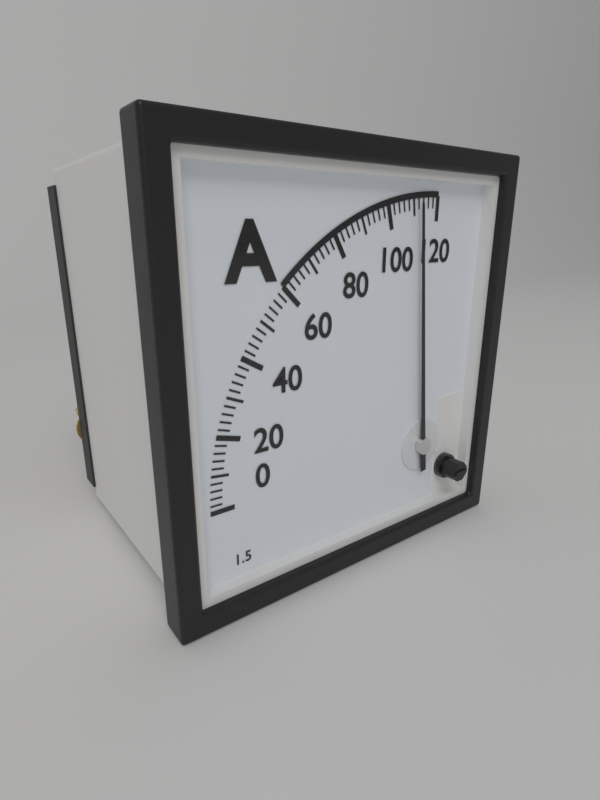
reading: 112 A
